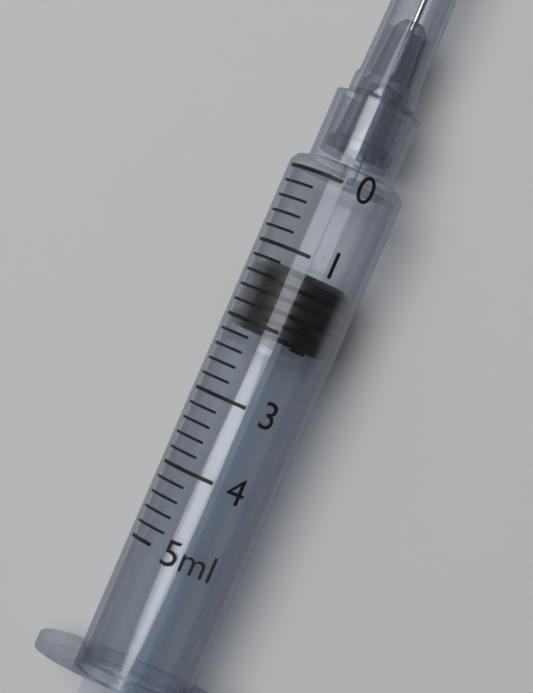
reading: 1.2 ml
